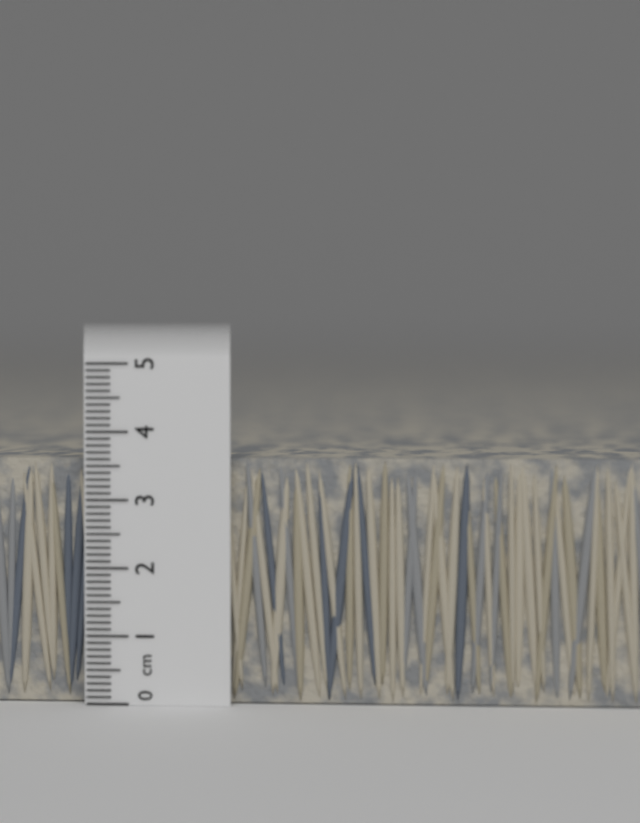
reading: 3.6 cm
